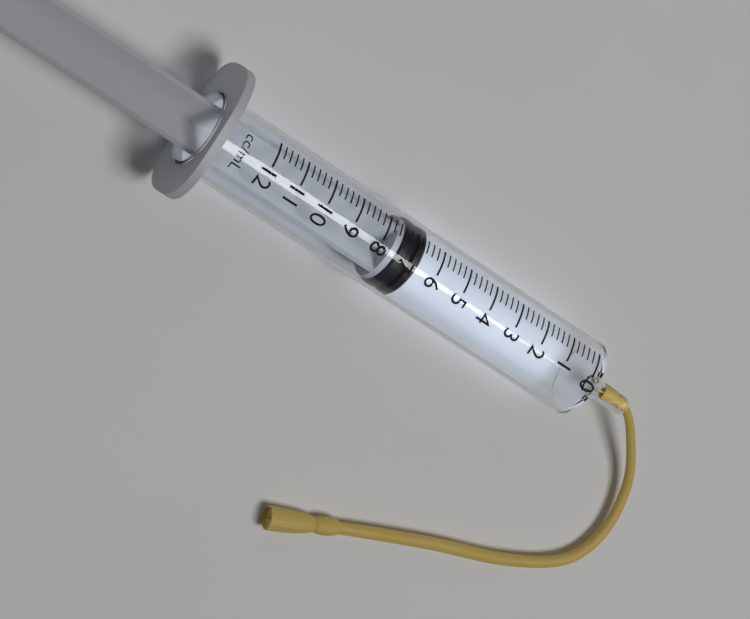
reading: 6.6 ml
